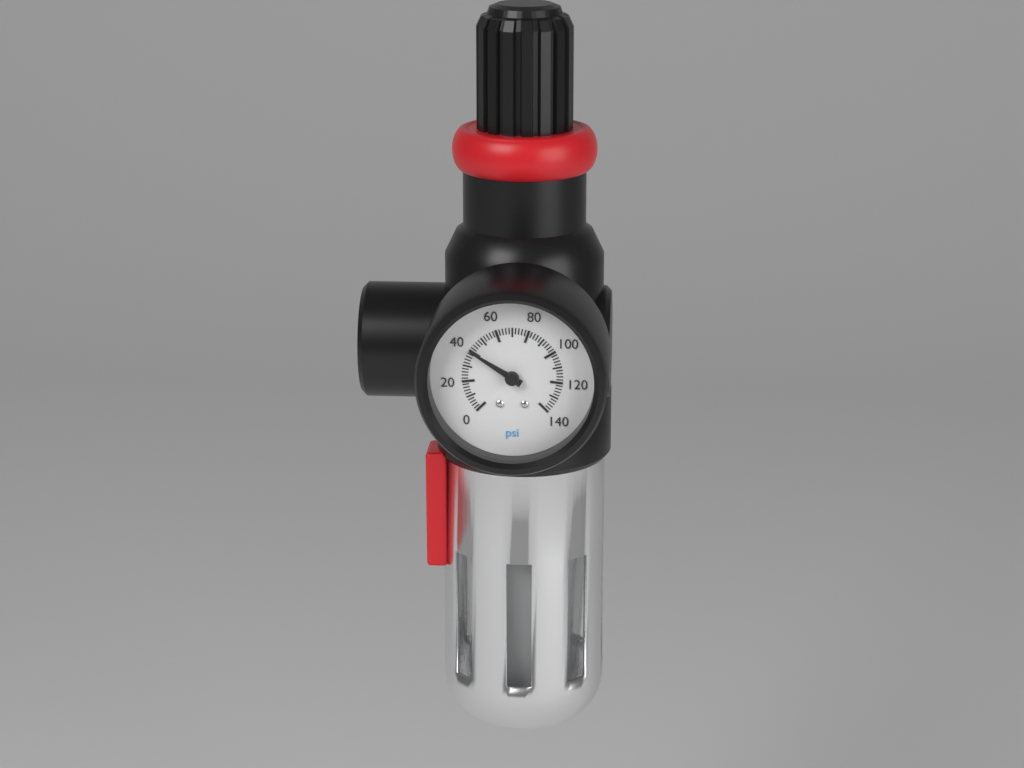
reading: 40 psi
